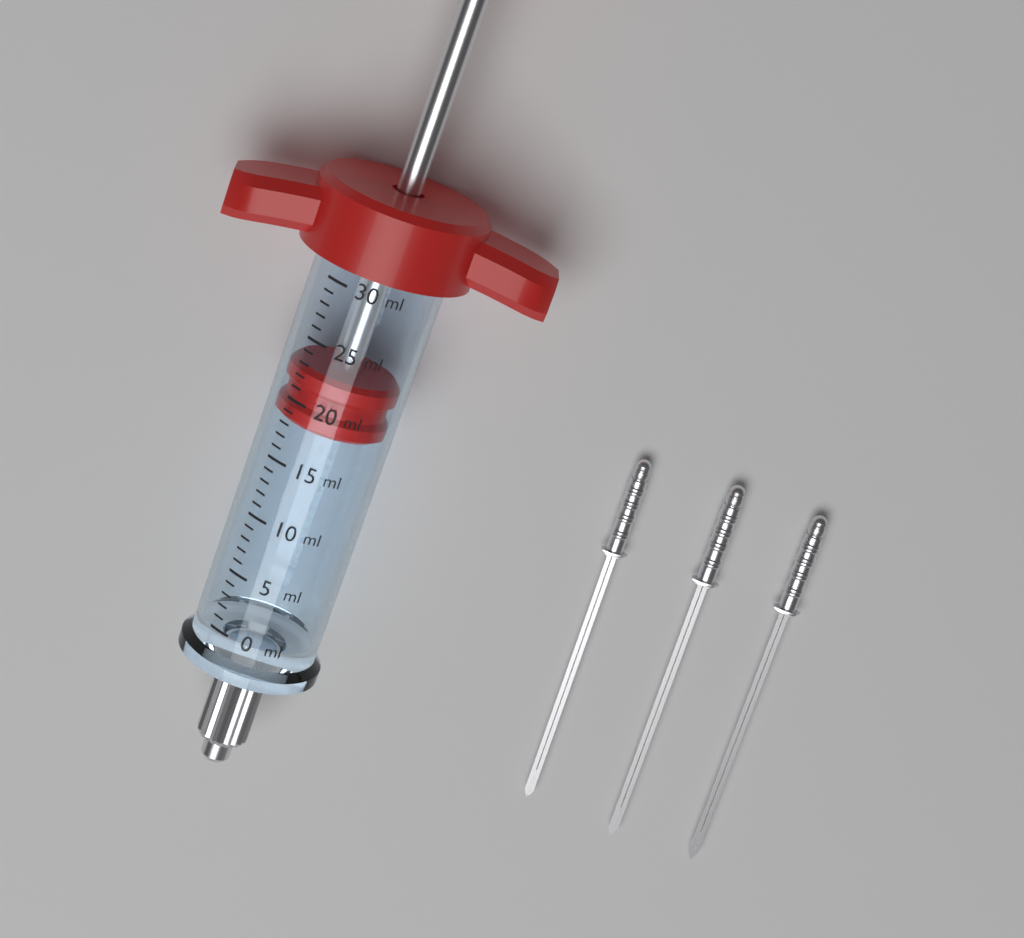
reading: 18 ml
